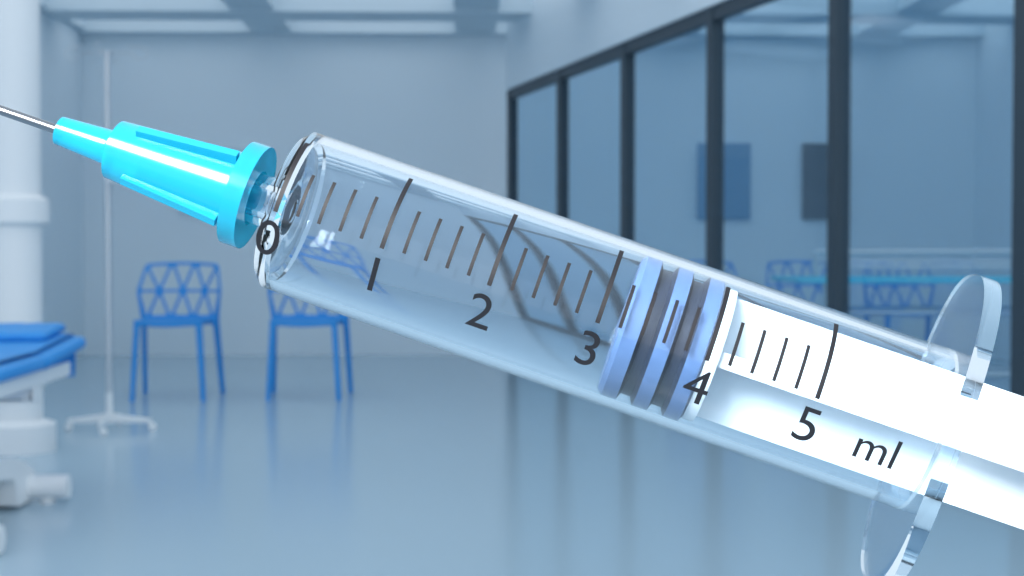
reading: 3.2 ml
